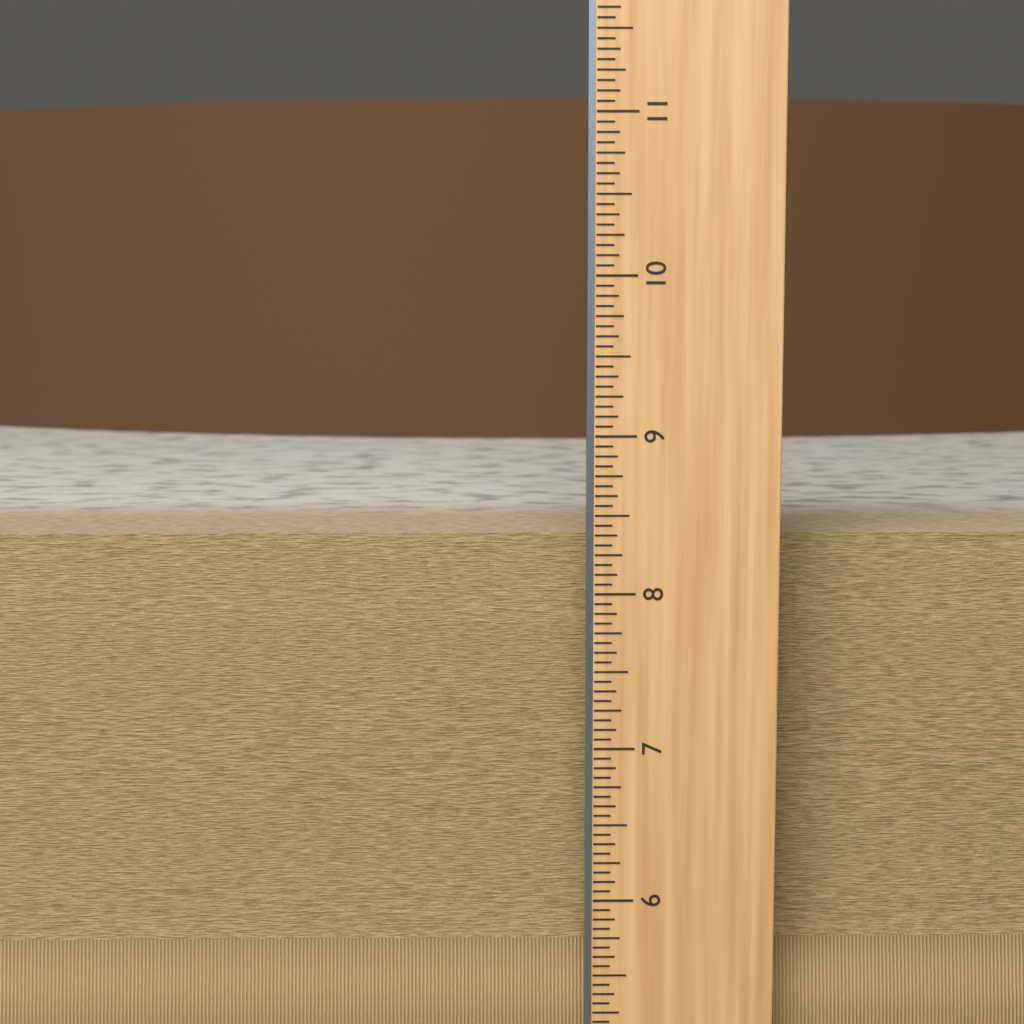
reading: 8.3125 in
